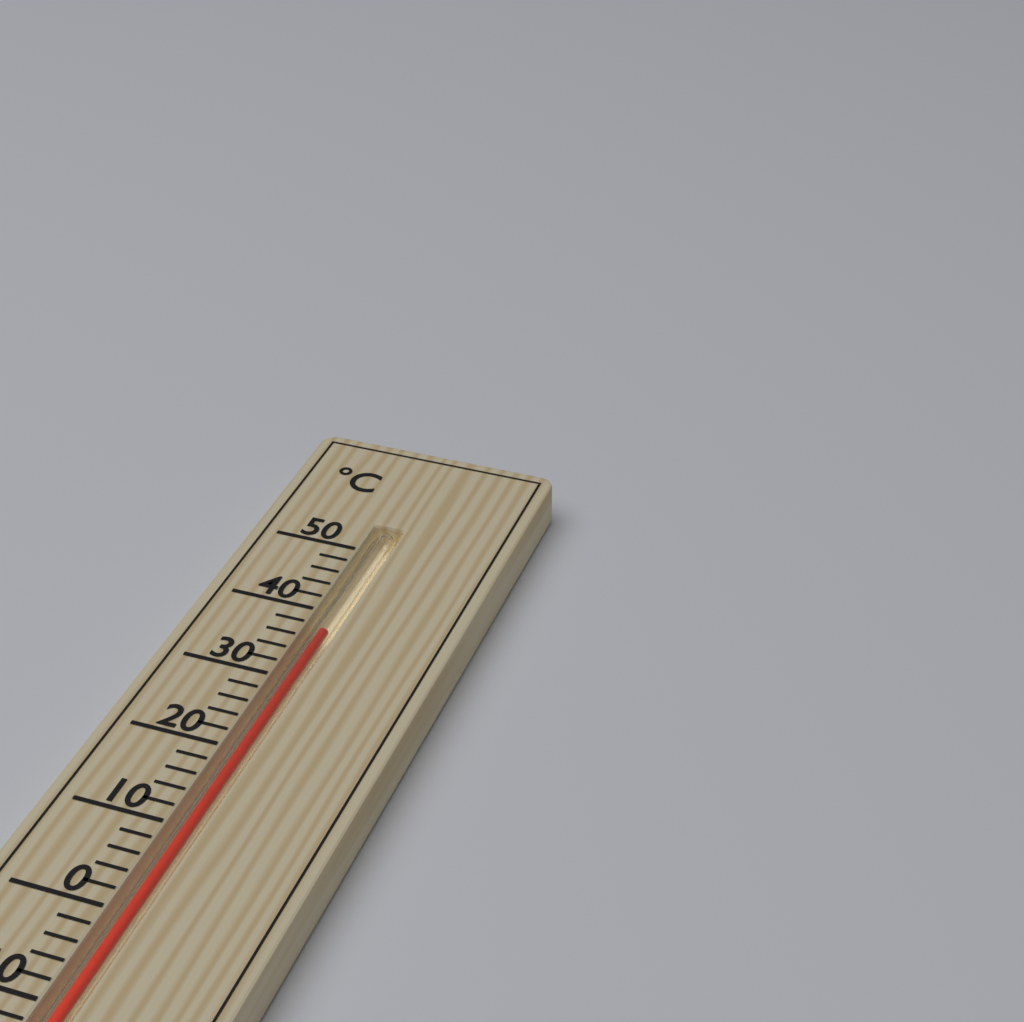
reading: 38 °C
